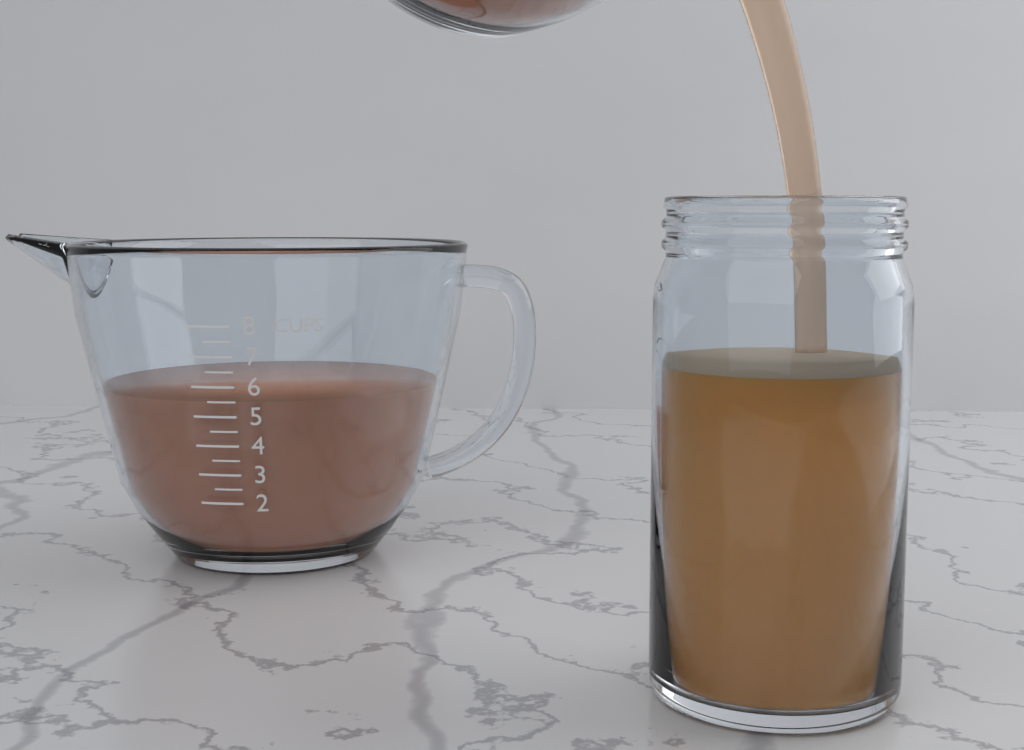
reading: 5.5 cups
